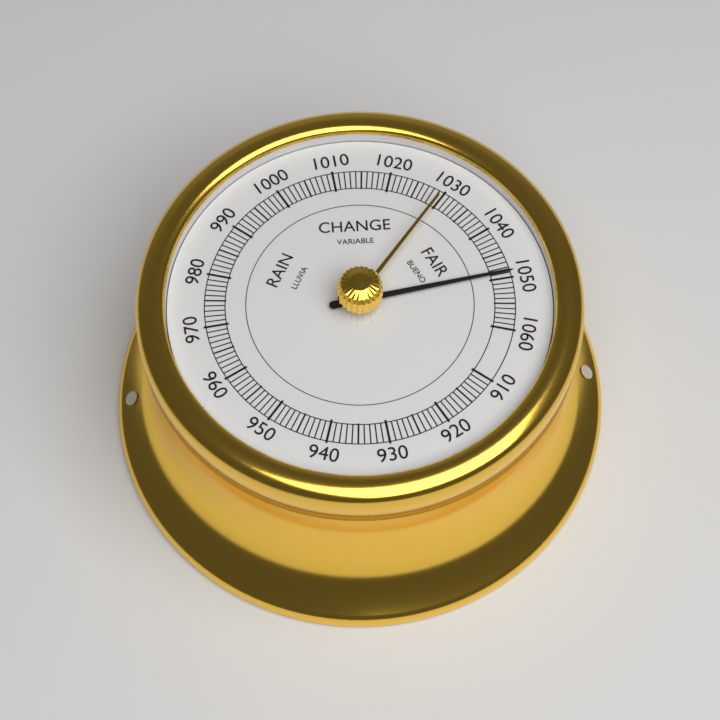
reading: 1049 (no unit)
